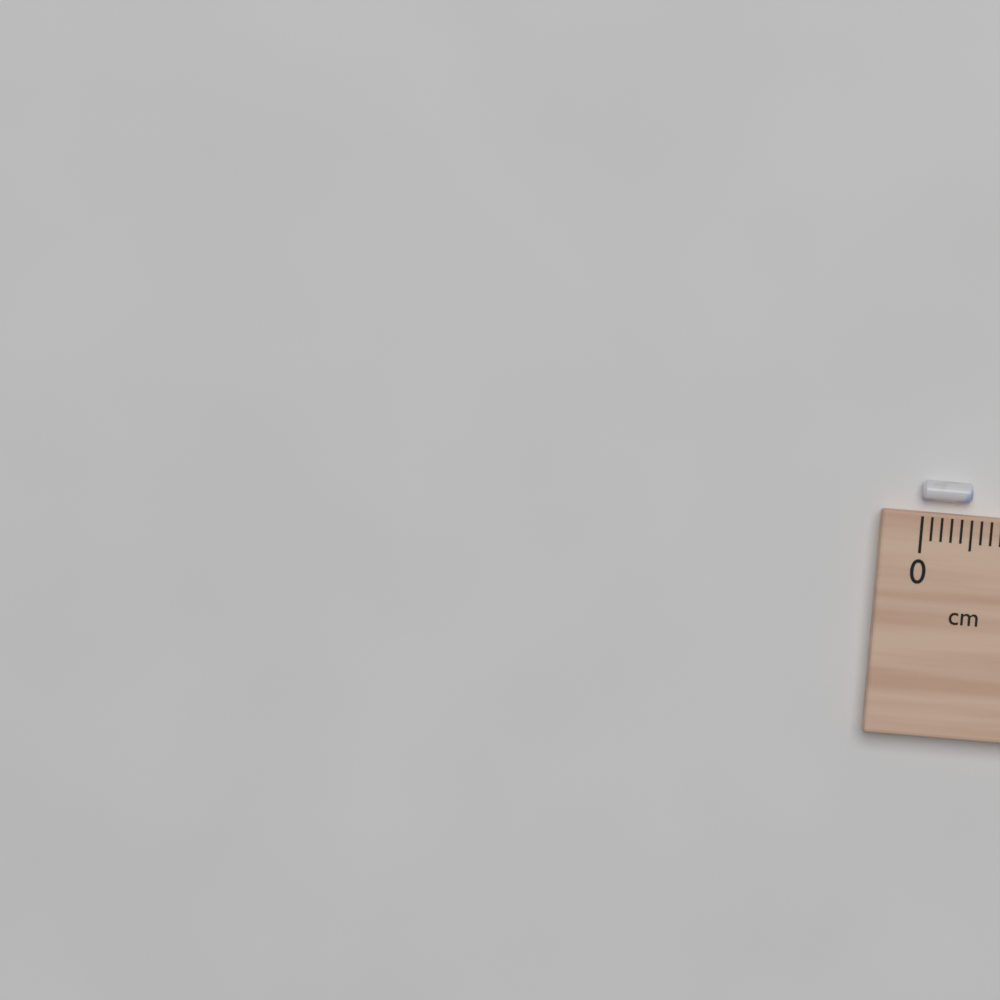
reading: 0.5 cm
